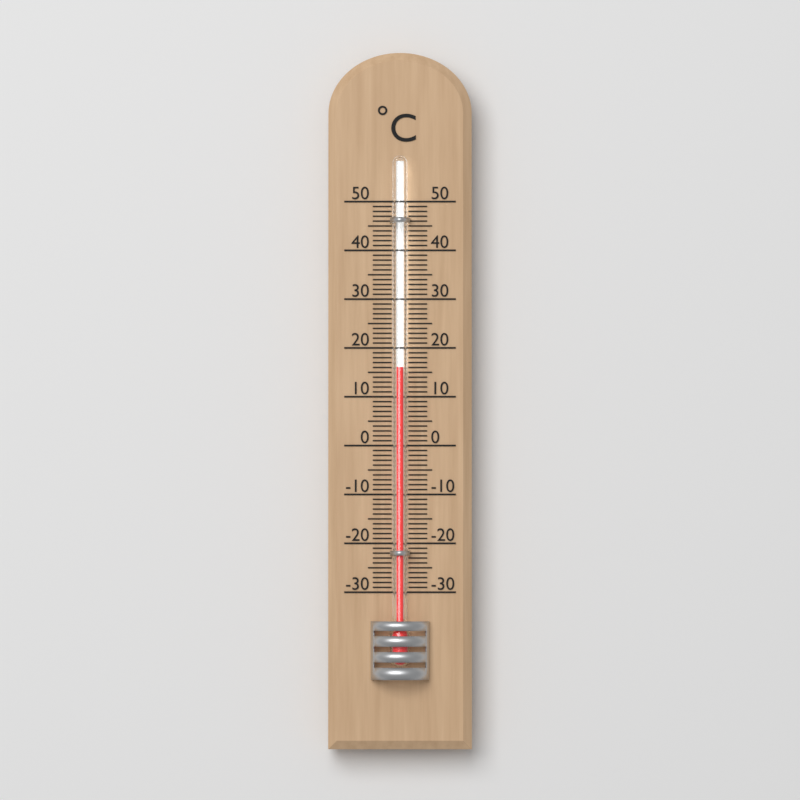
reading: 16 °C
